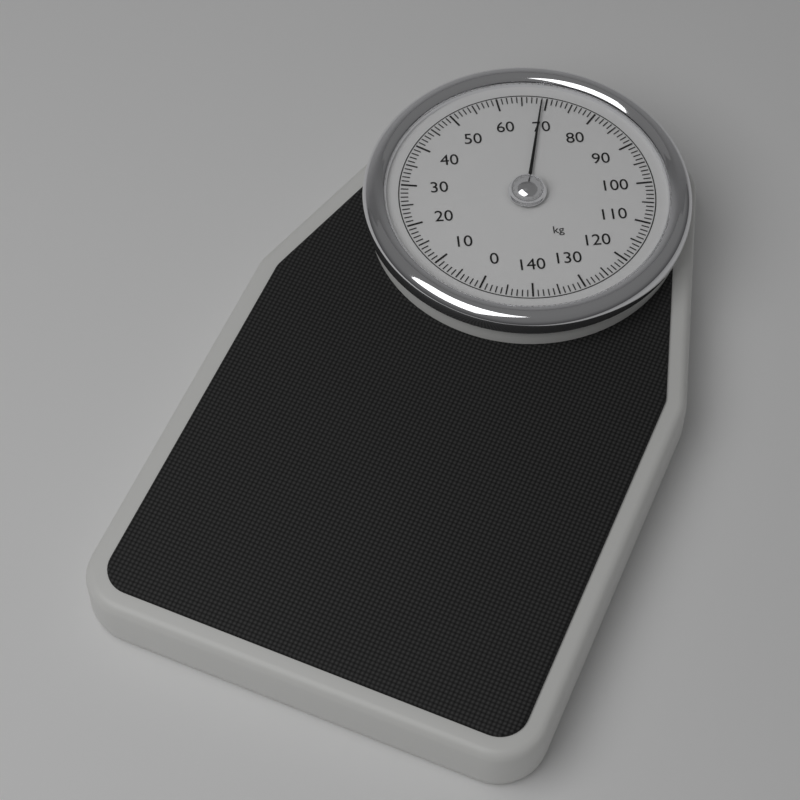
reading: 69 kg
